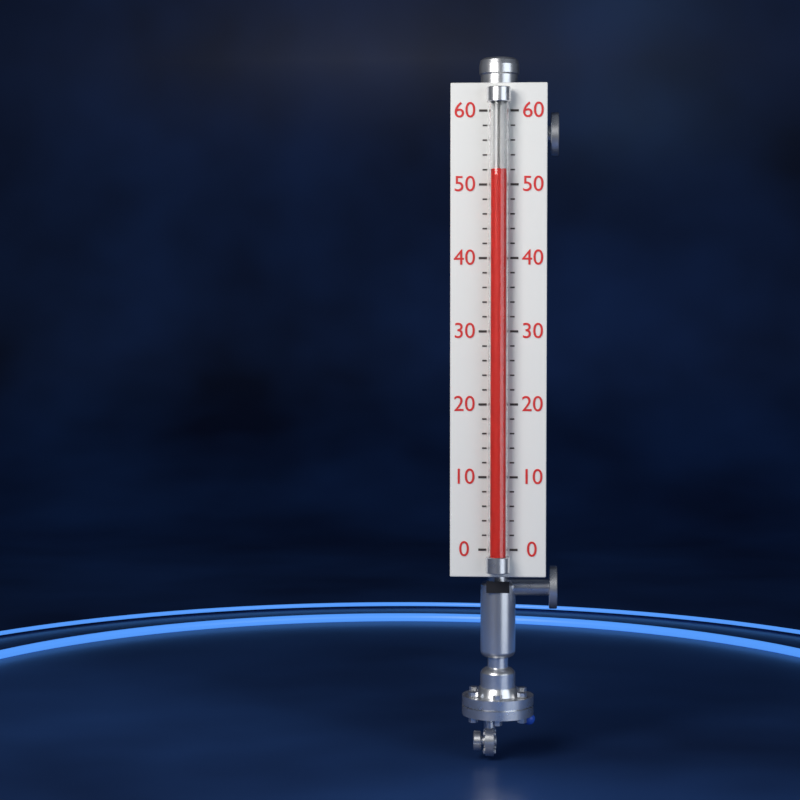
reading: 52 (no unit)
